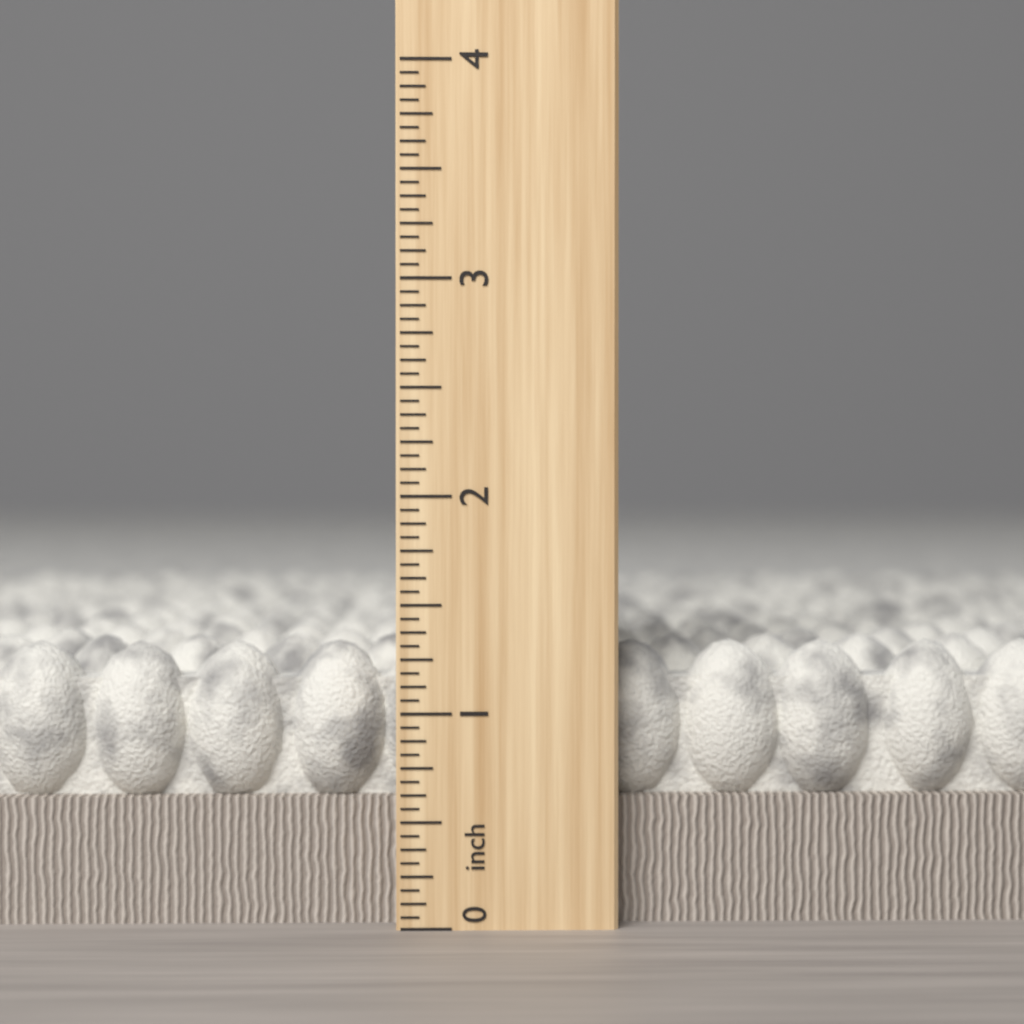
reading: 1.3125 inch
